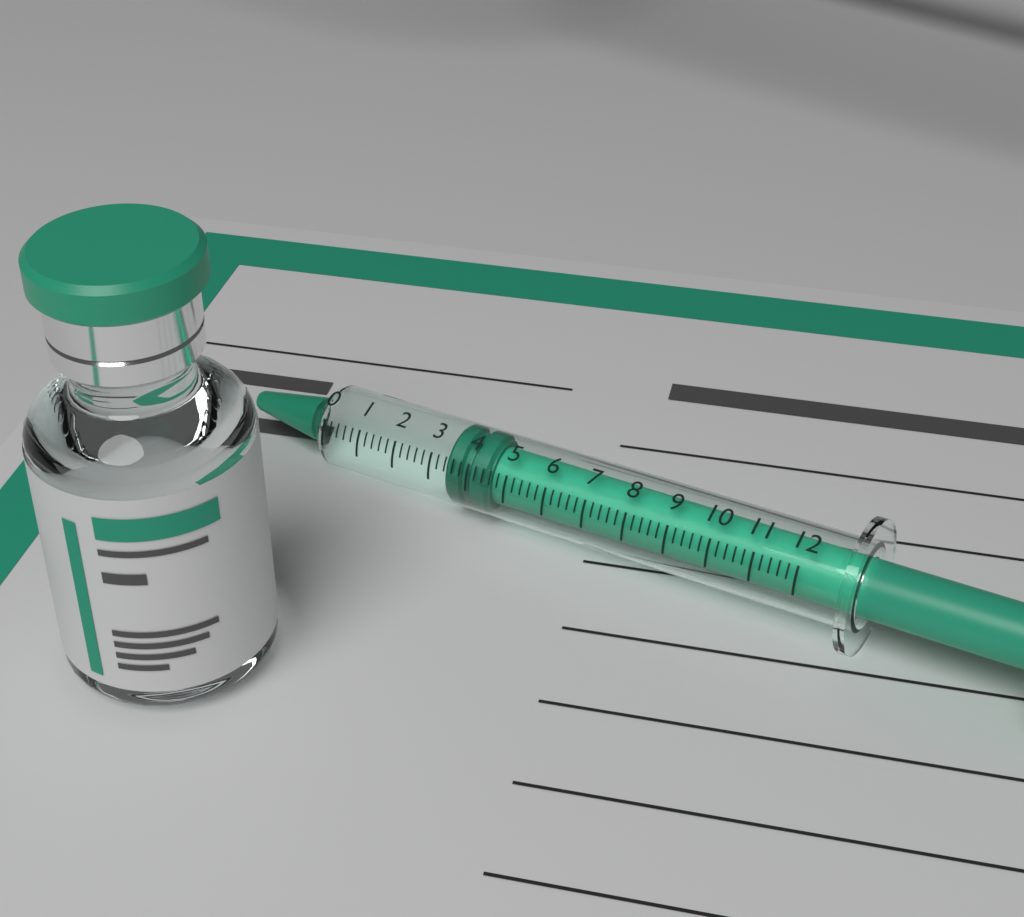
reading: 3.4 (no unit)
